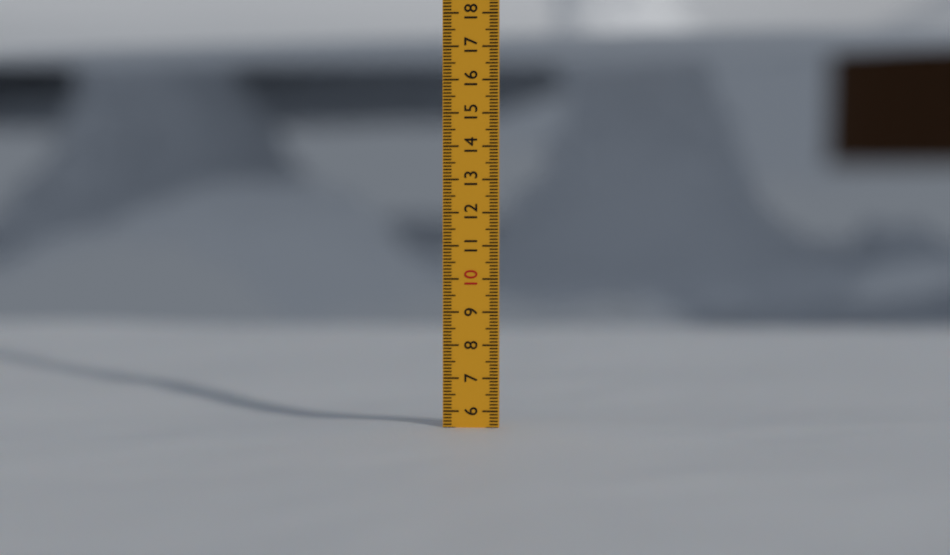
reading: 5.5 (no unit)
